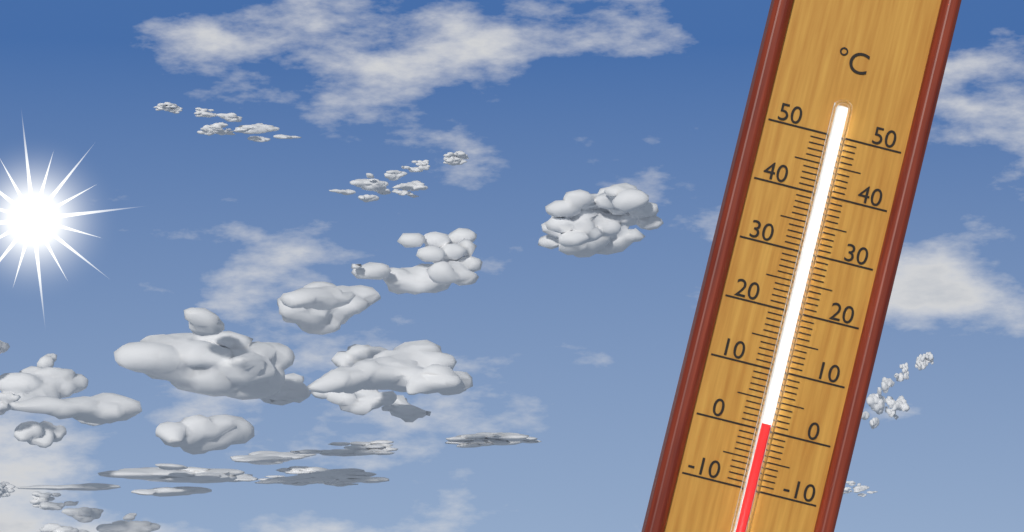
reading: 1 °C
